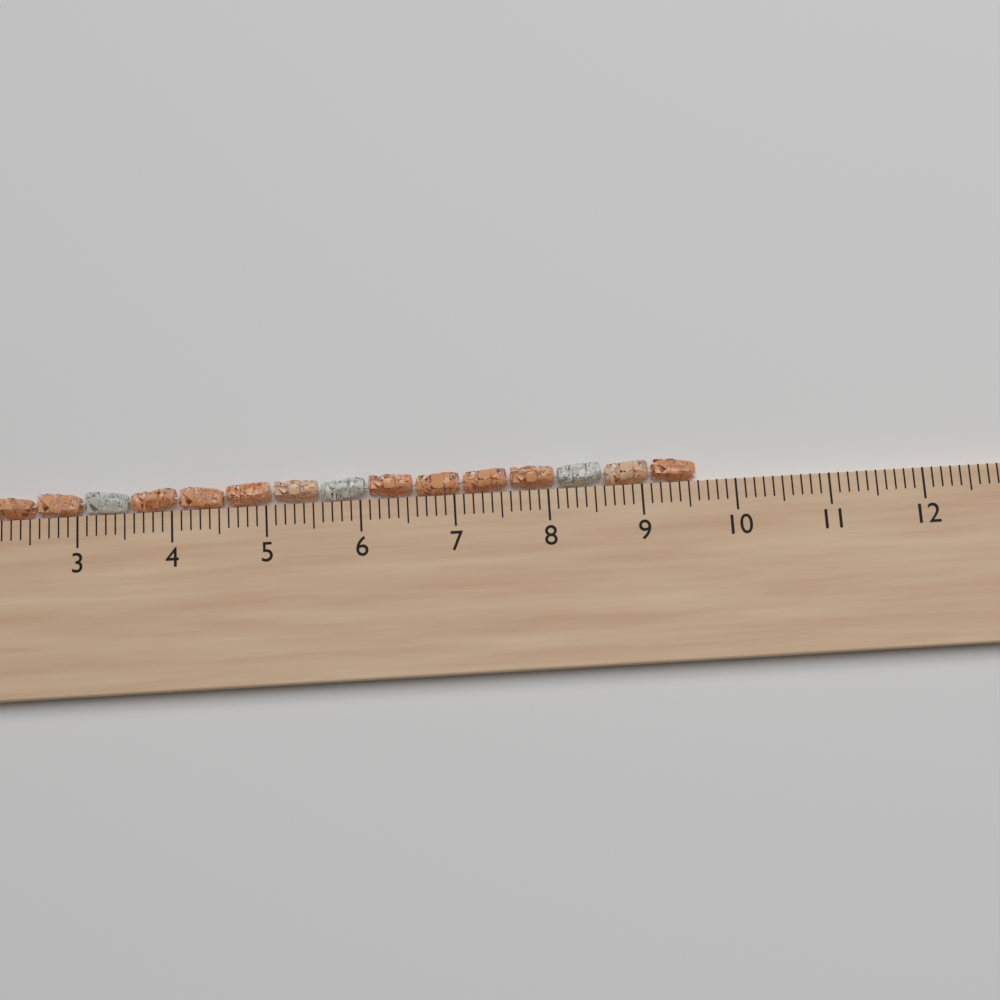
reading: 9.6 cm
